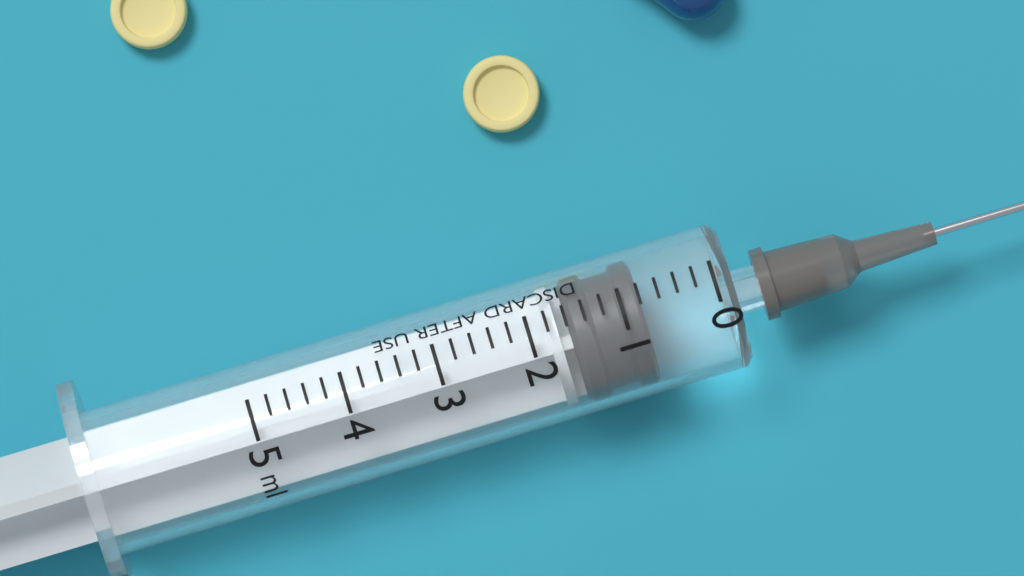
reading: 0.8 ml
